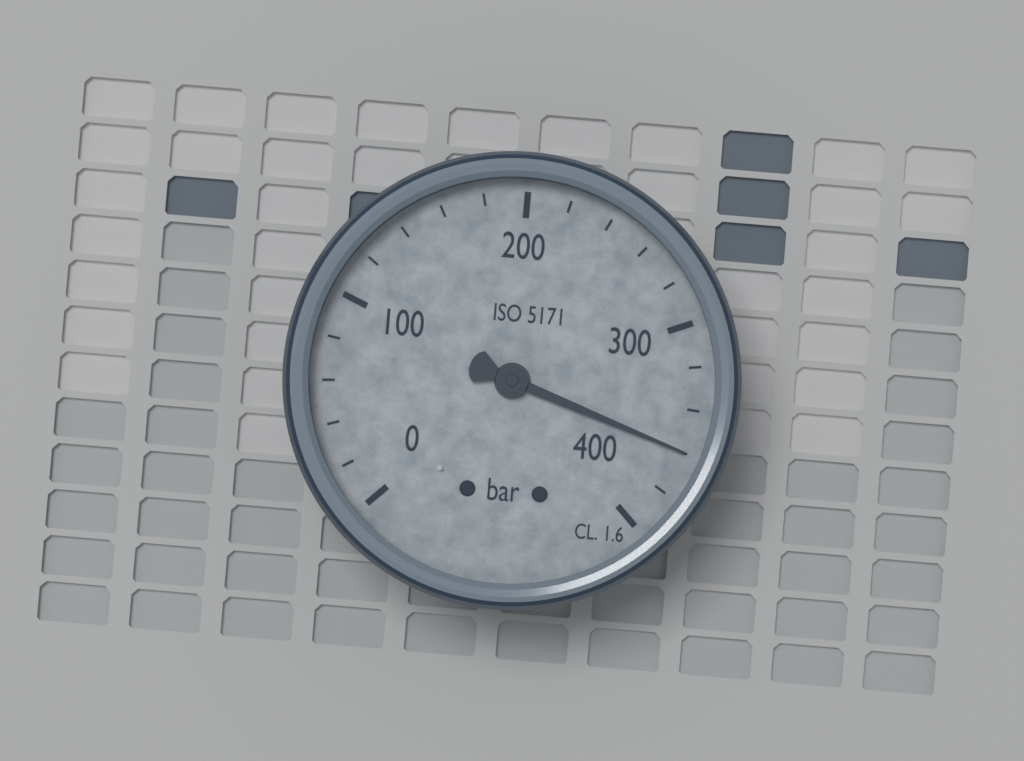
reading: 360 bar
